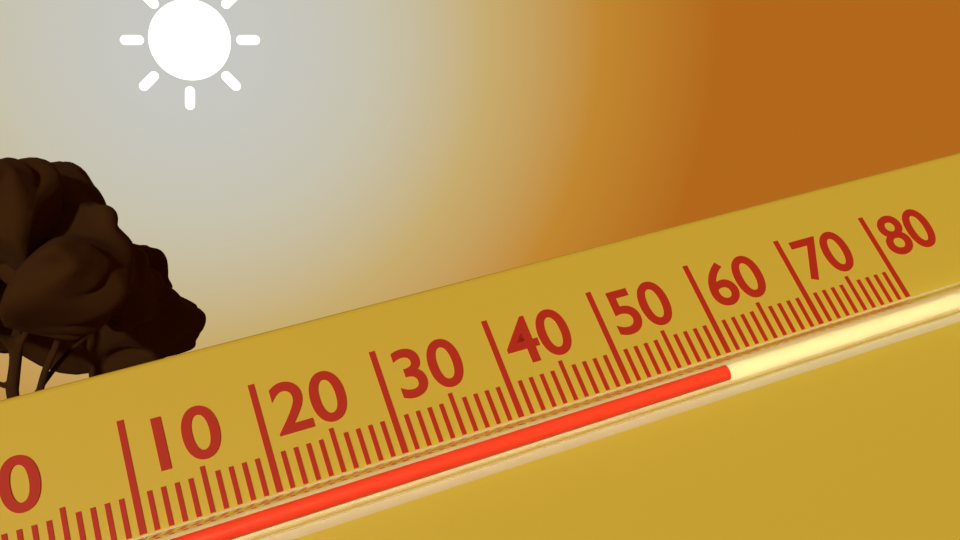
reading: 58 (no unit)
